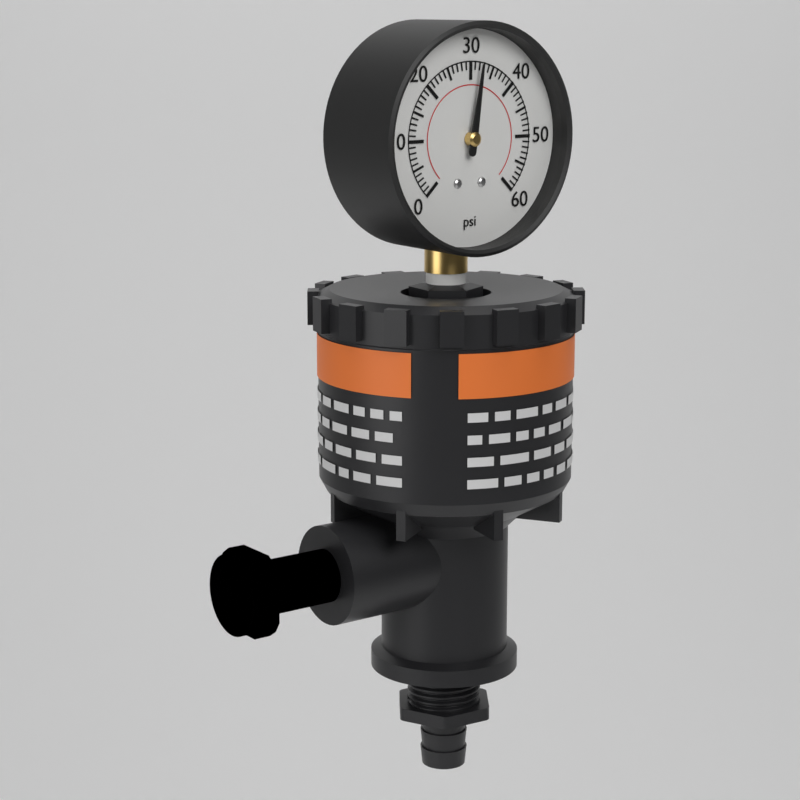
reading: 32 psi
